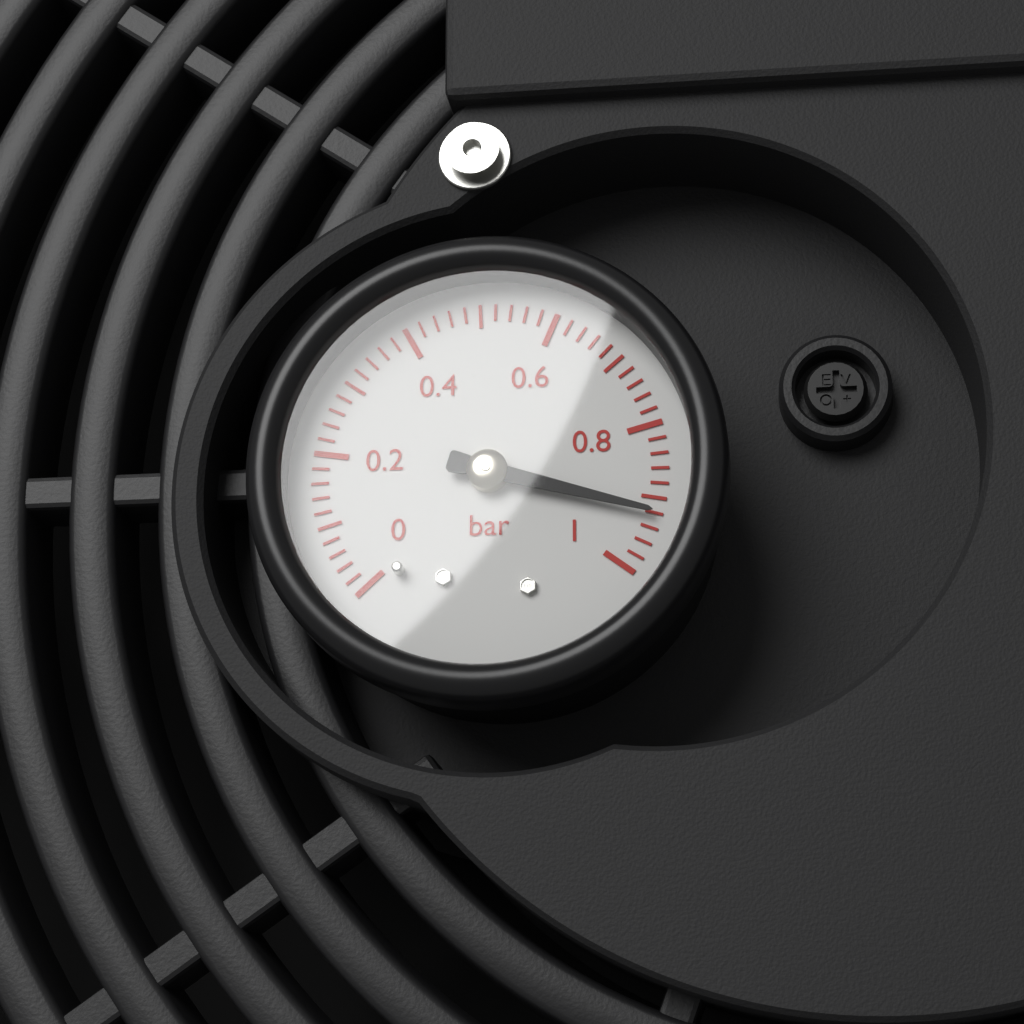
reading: 0.92 bar
